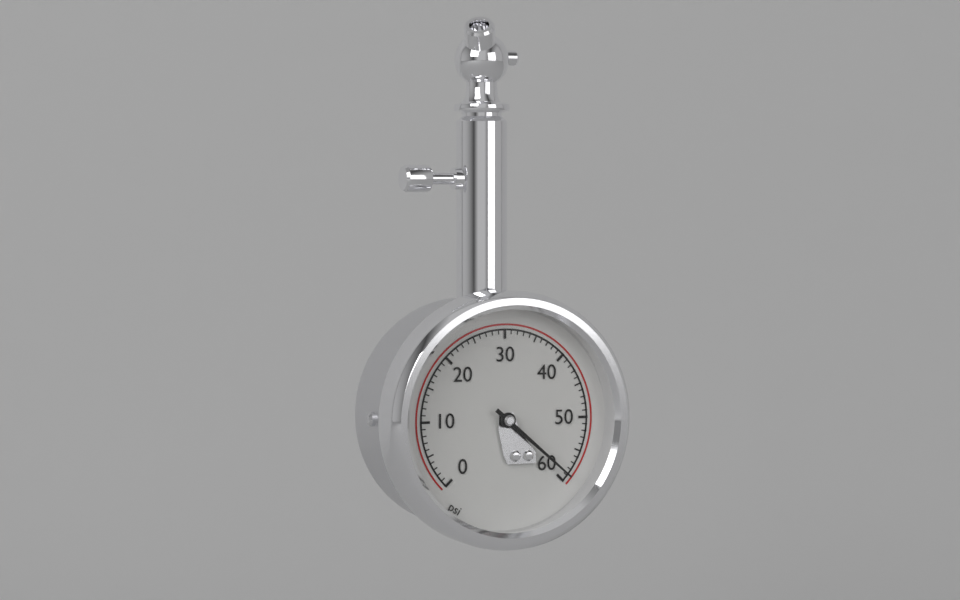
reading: 59 psi
